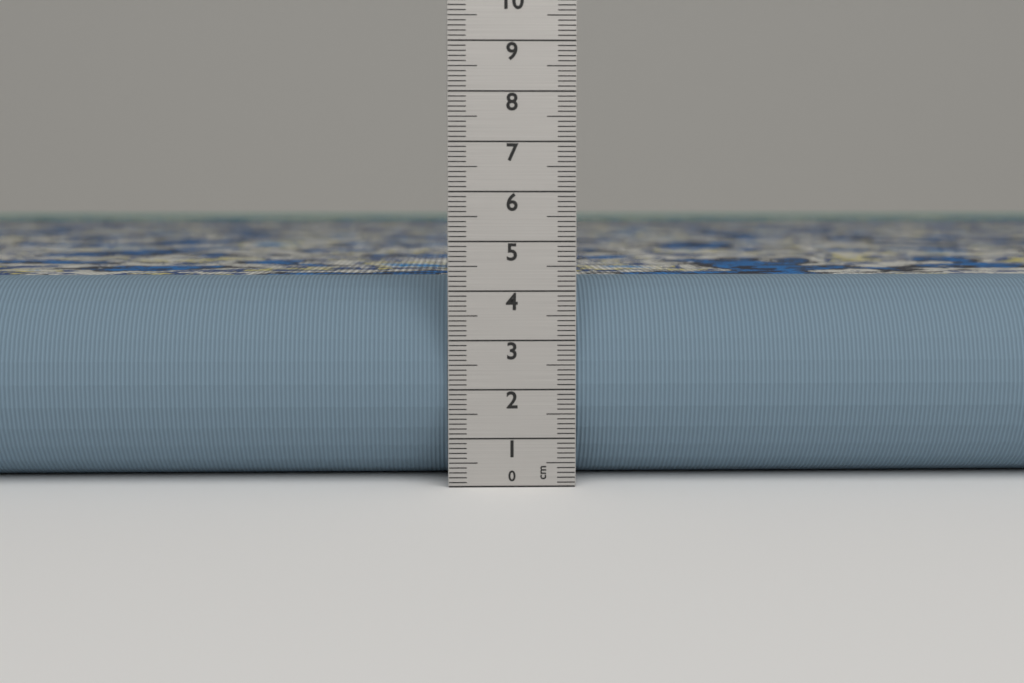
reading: 4.2 cm
